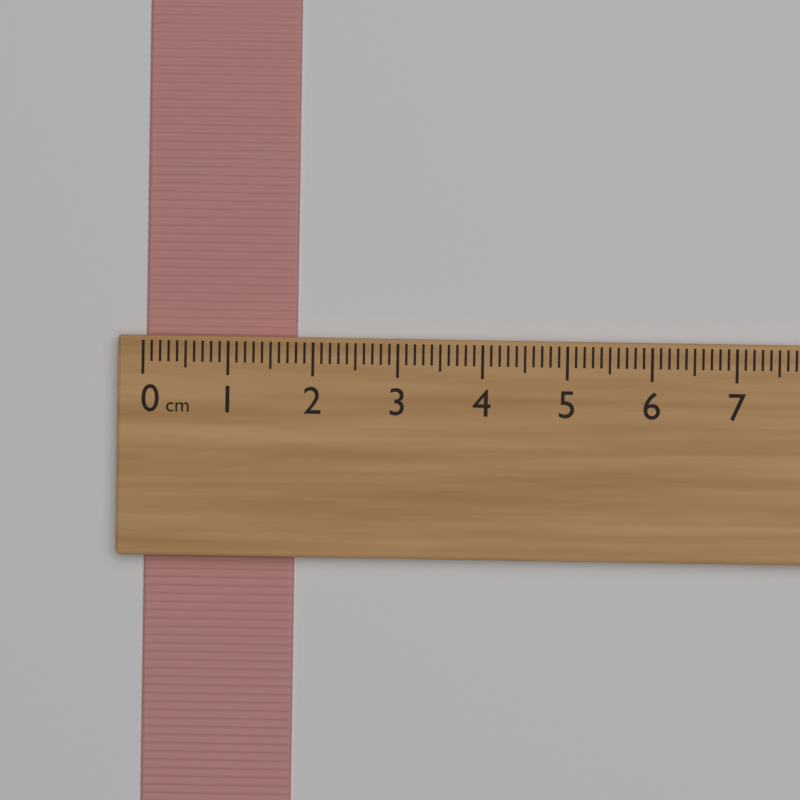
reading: 1.8 cm
